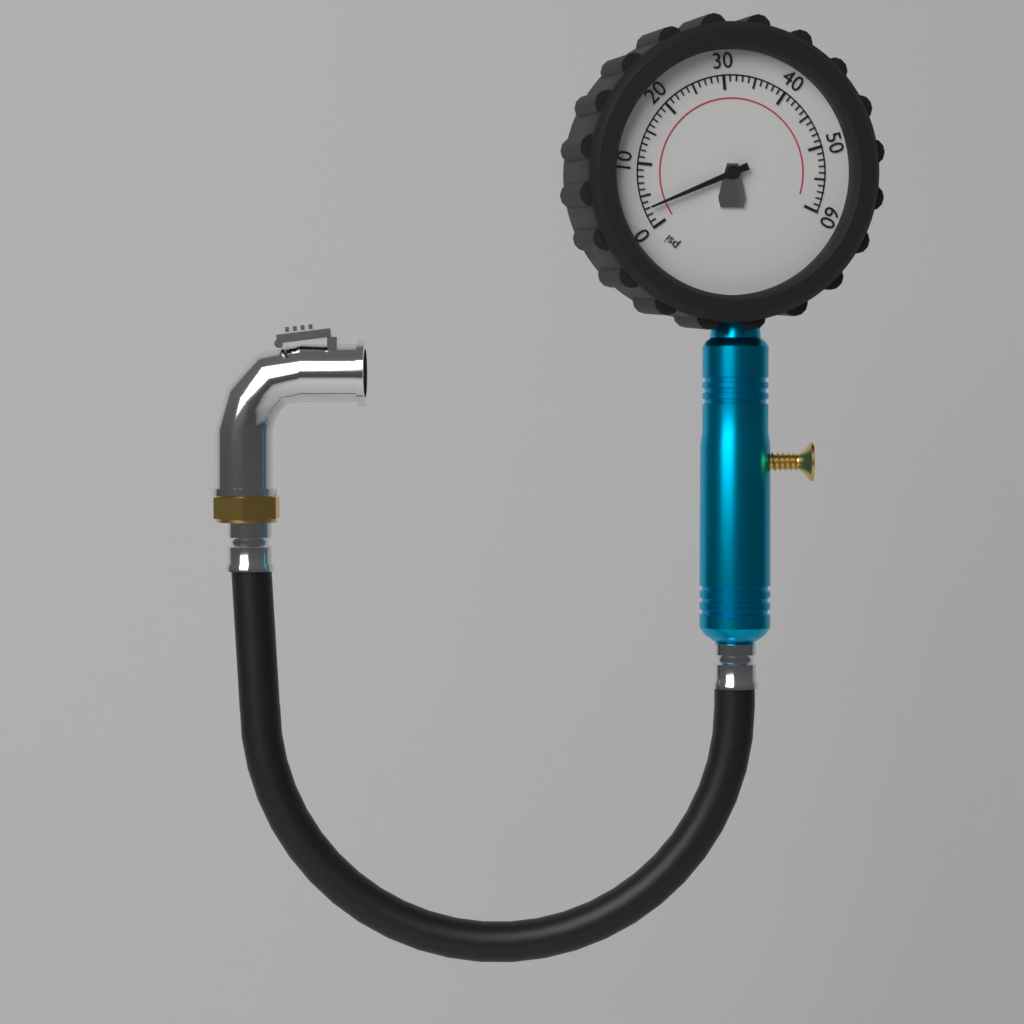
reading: 3 psi
